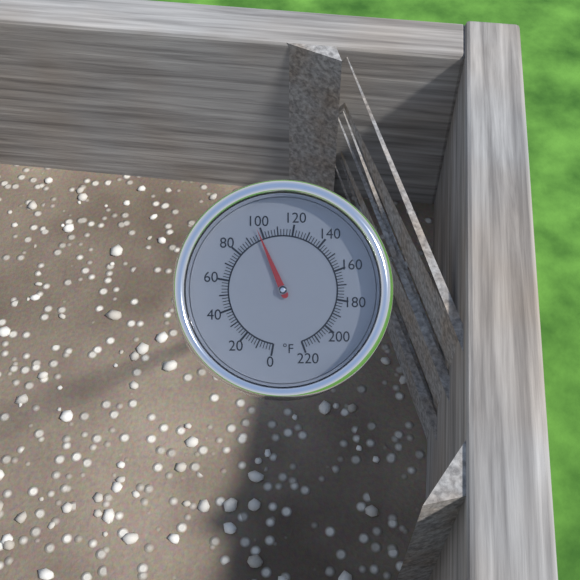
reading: 98 °F
